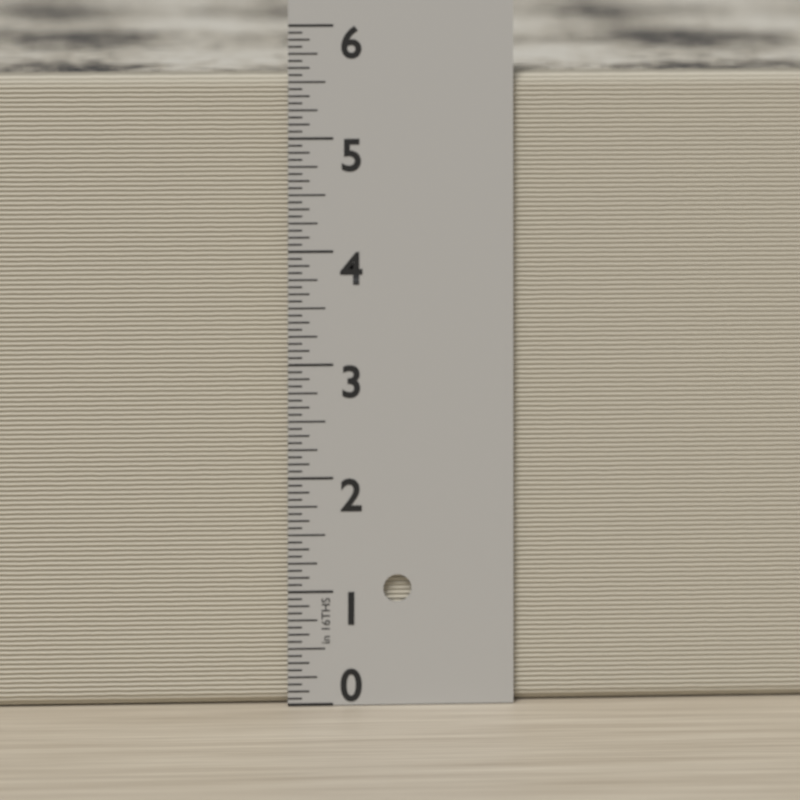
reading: 5.5625 in
